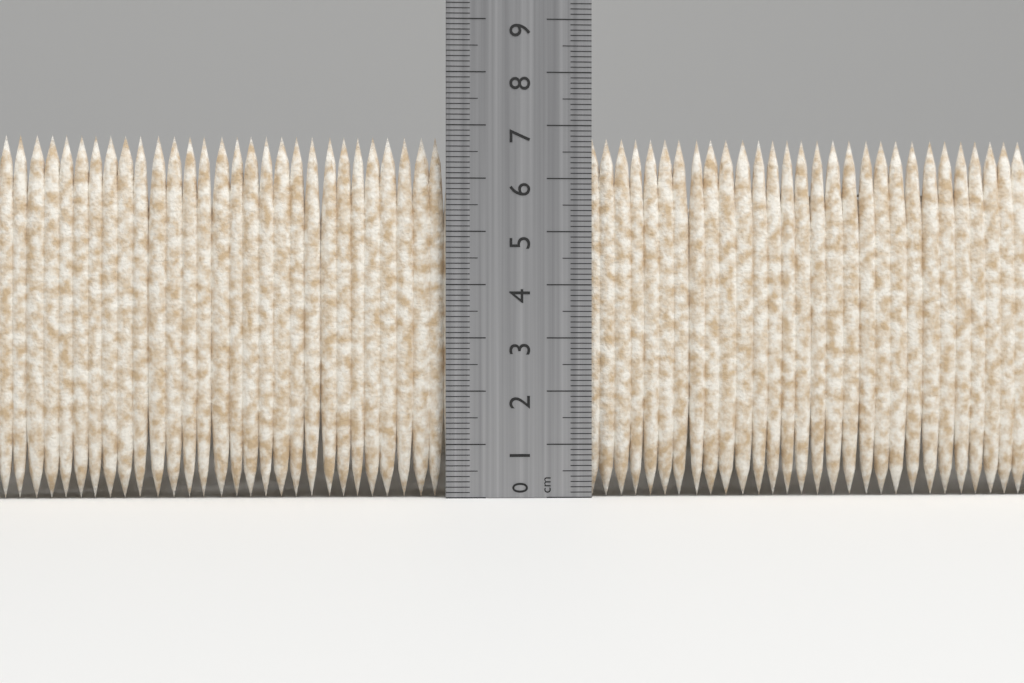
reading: 6.8 cm
